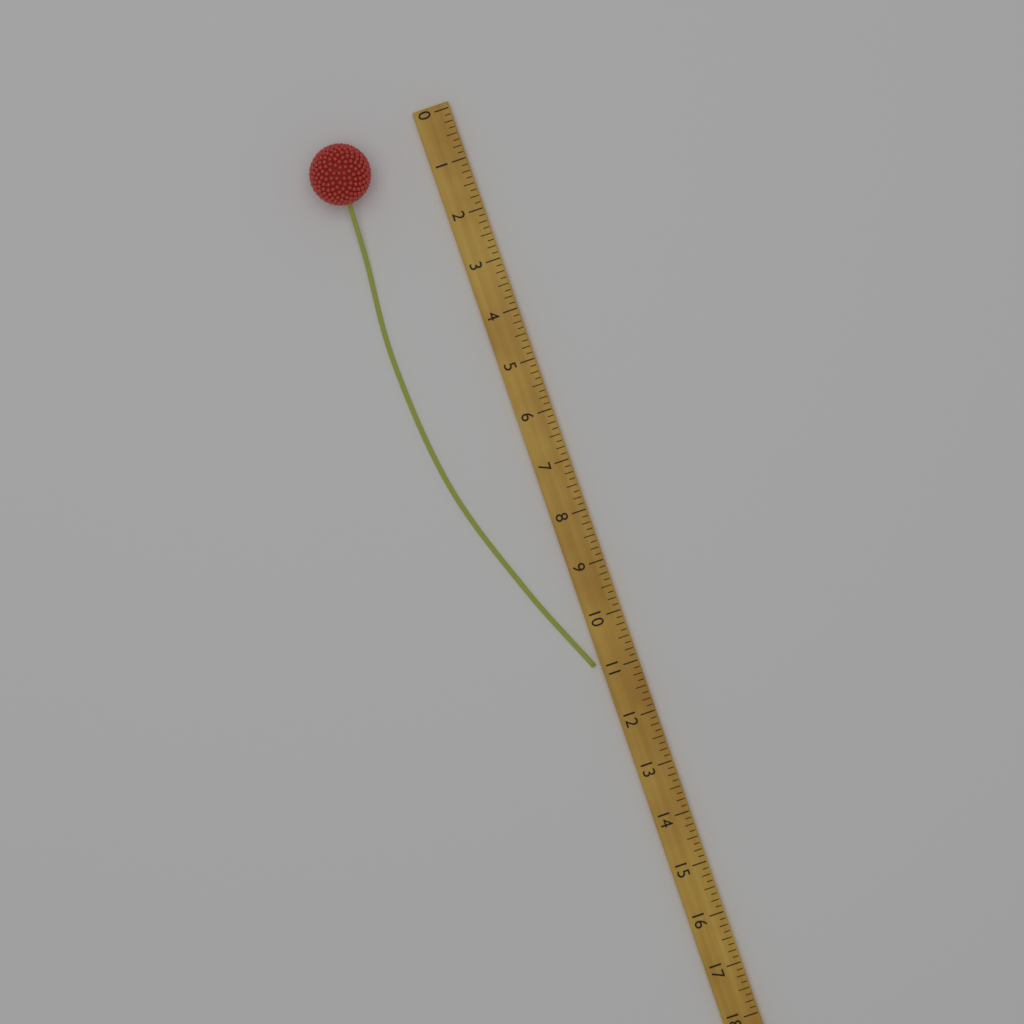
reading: 10.875 (no unit)
